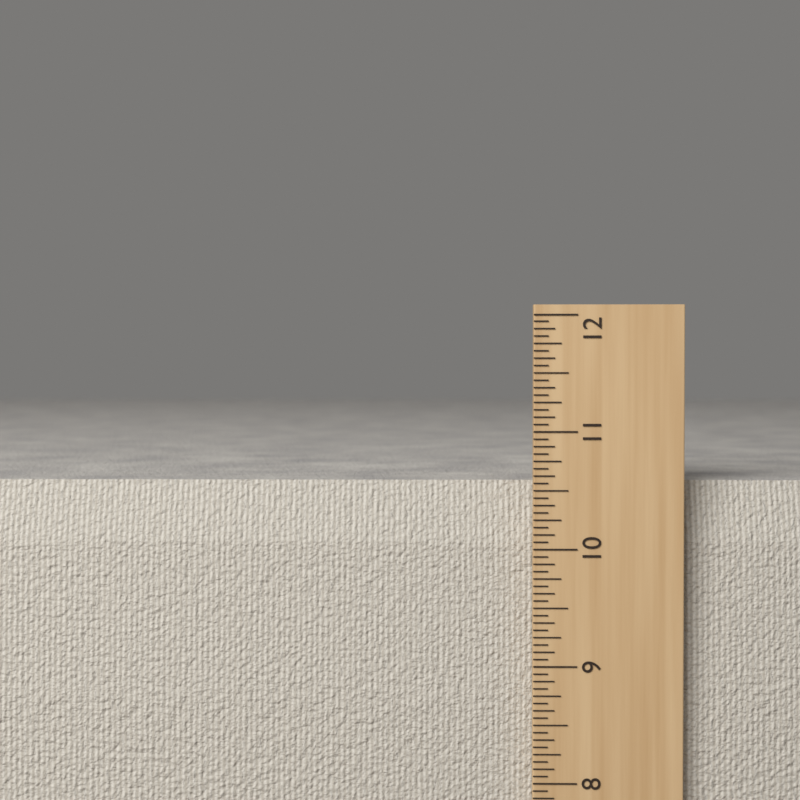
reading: 10.5625 in
